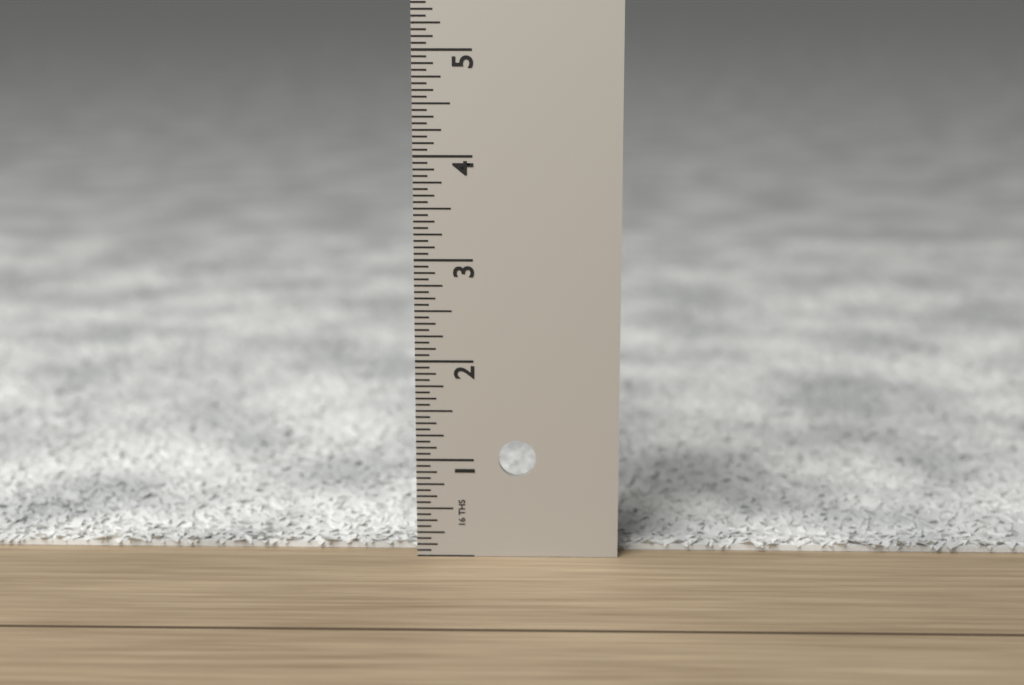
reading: 0.1250 in
